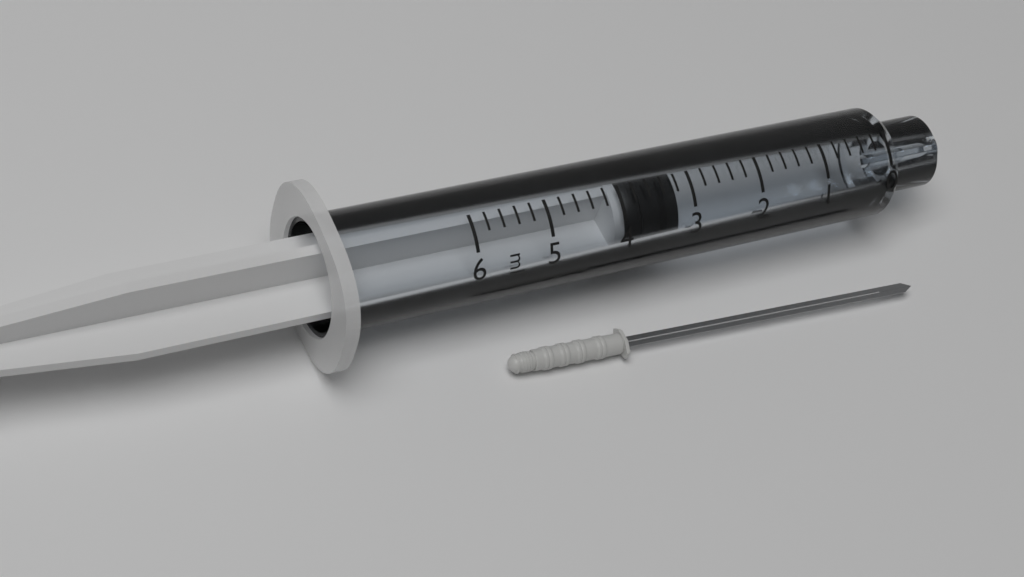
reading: 3.2 ml
